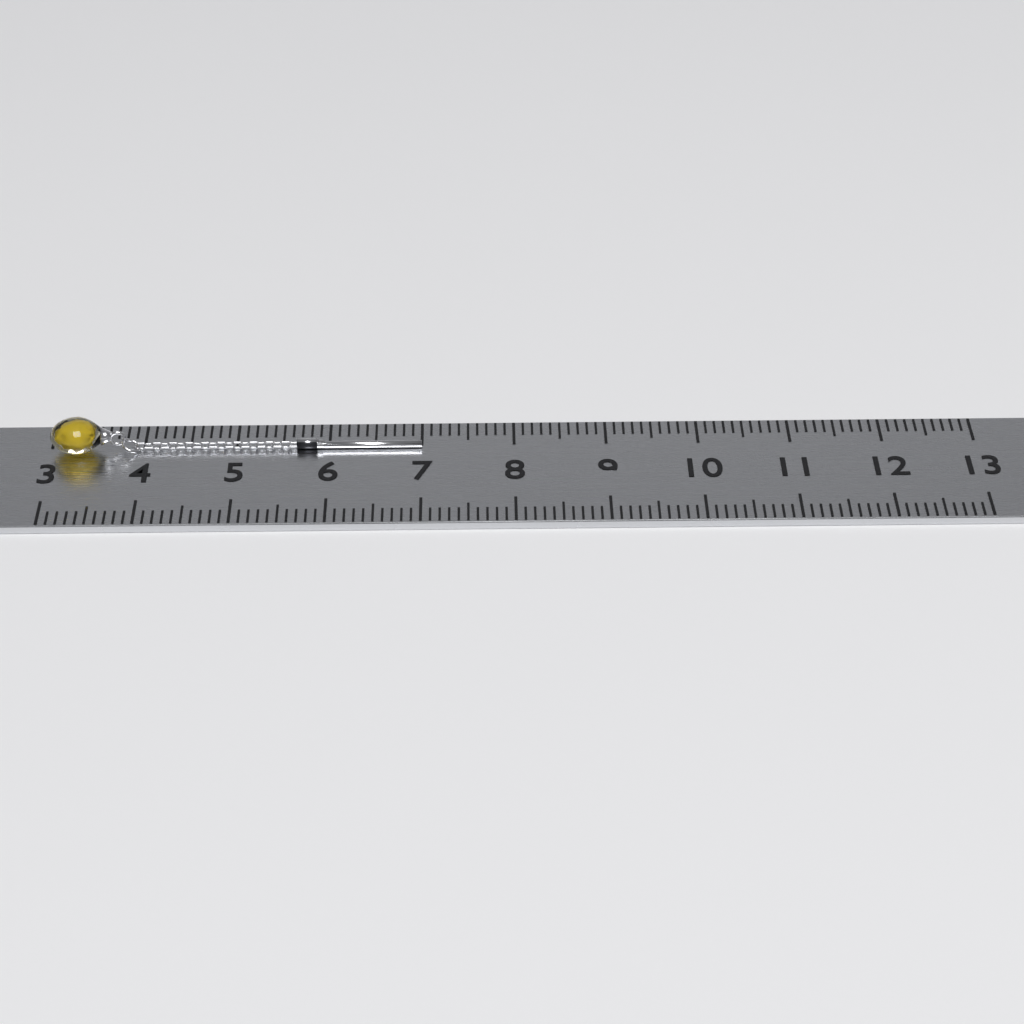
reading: 7.0 (no unit)
